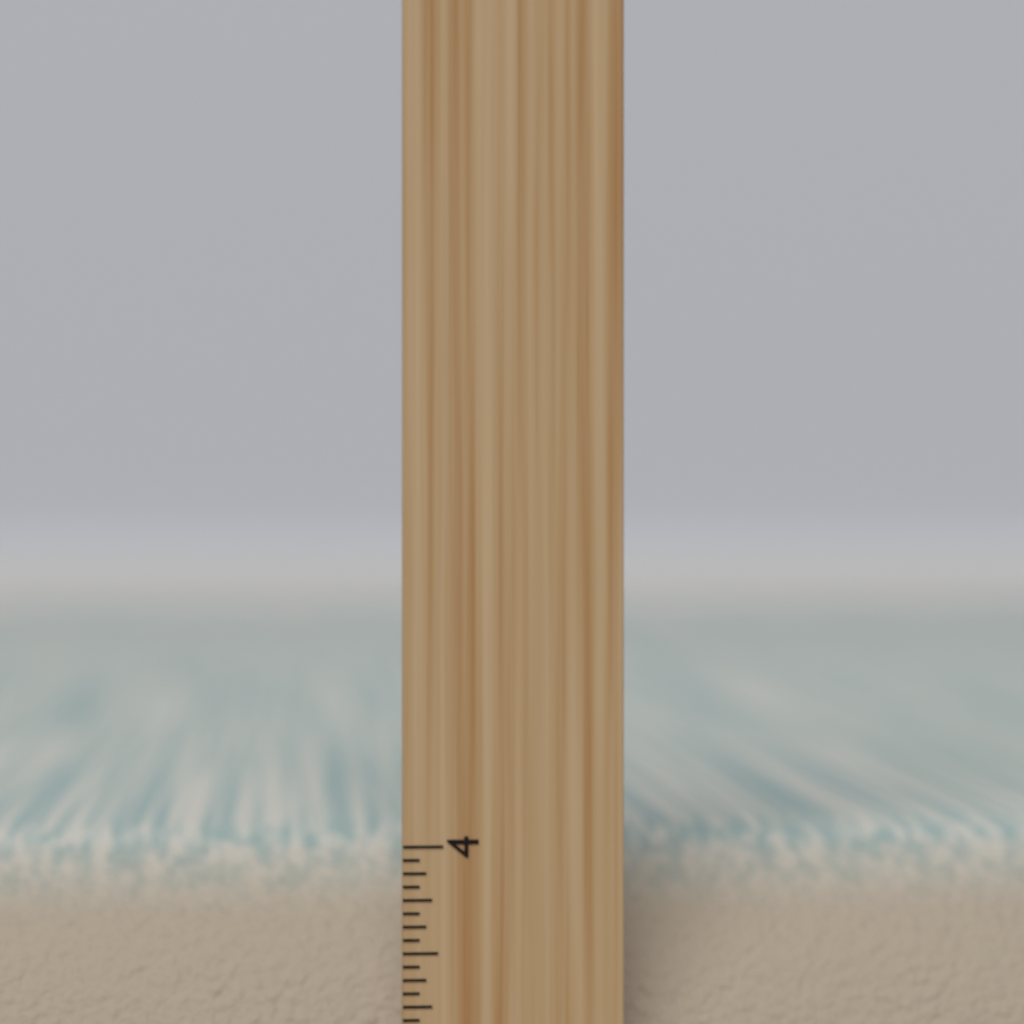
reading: 3.9375 inch
